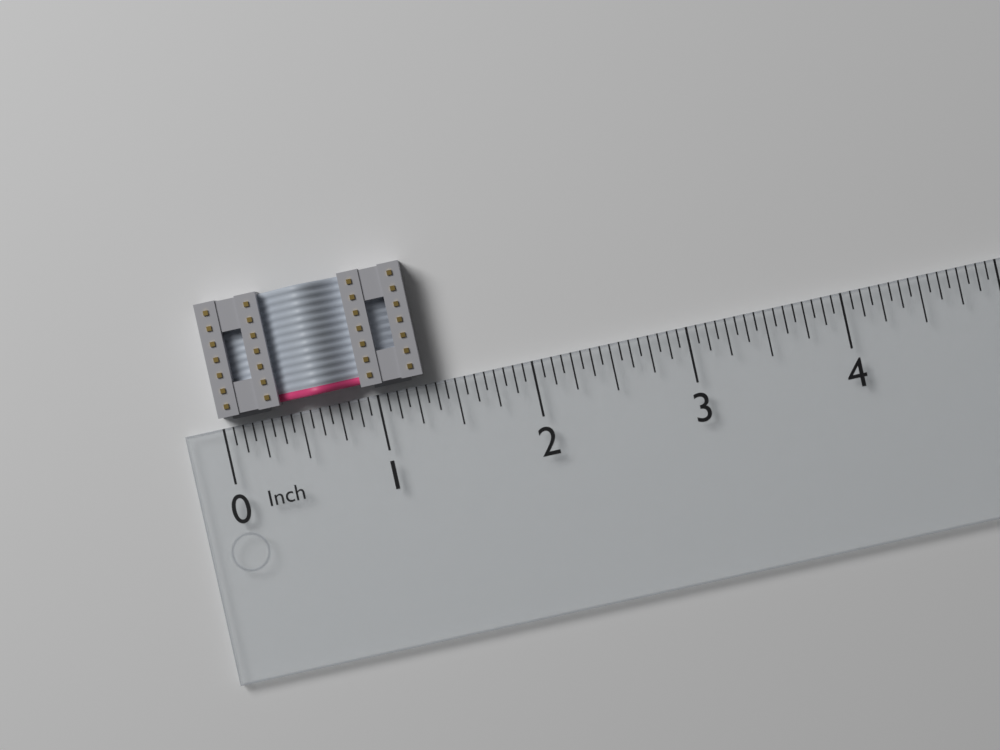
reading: 1.3125 in
